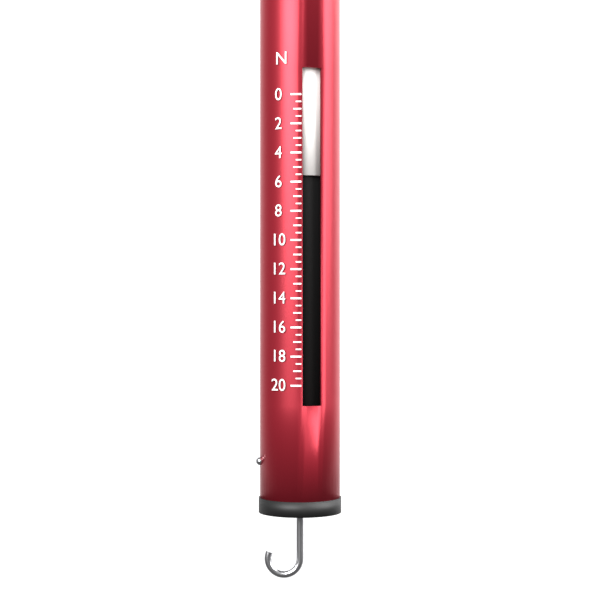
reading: 5.5 N
